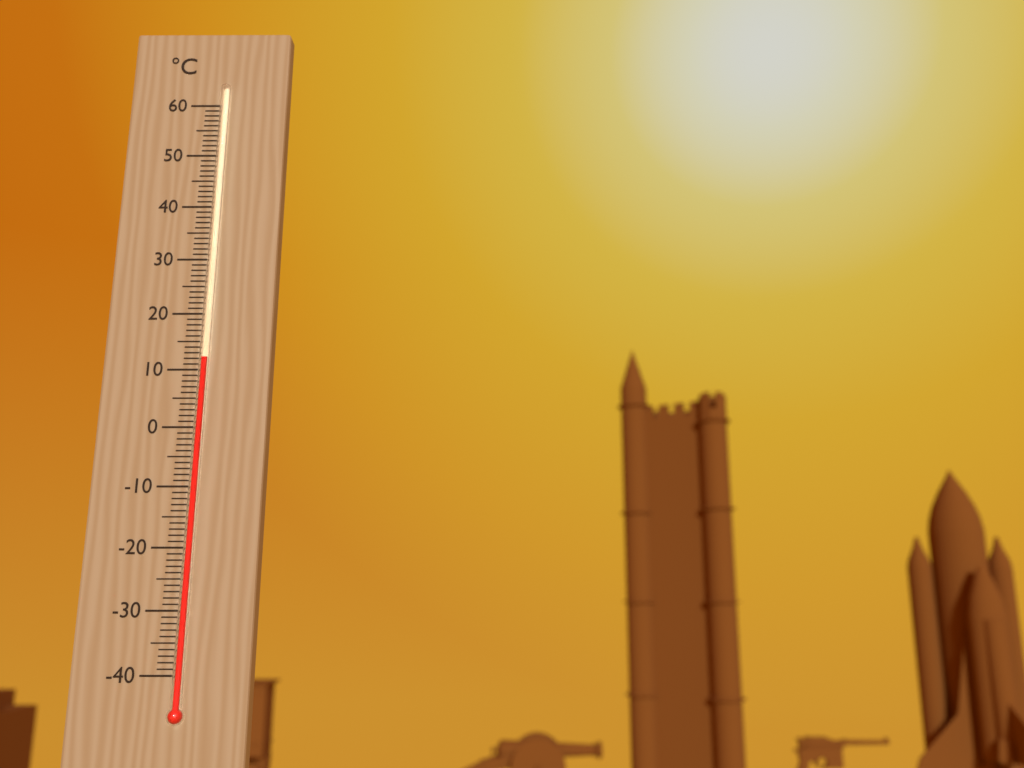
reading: 12 °C
